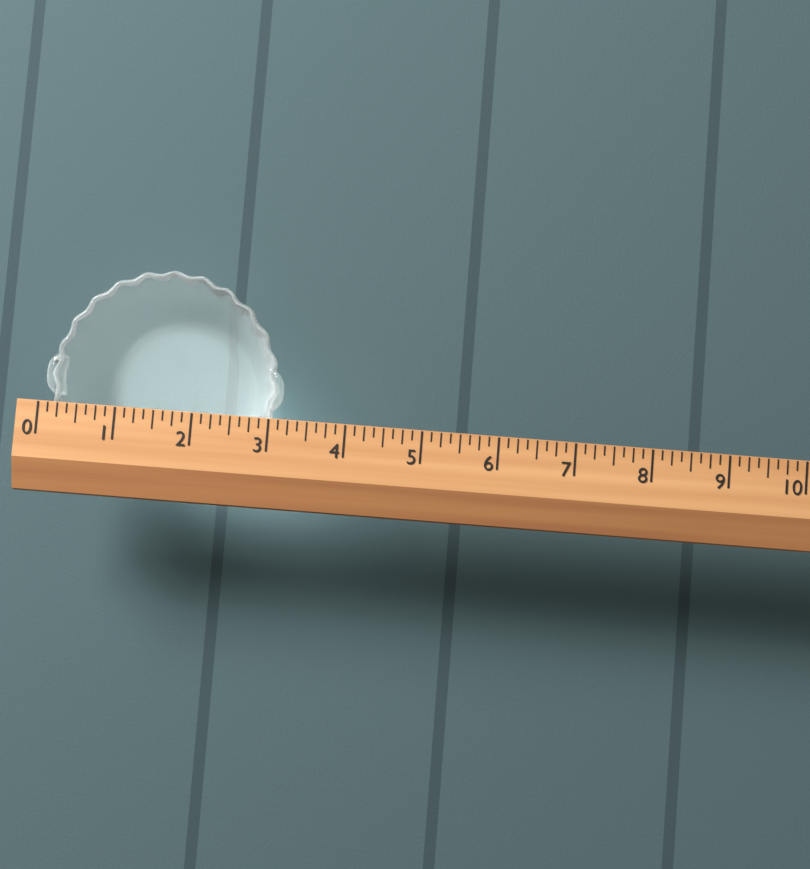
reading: 3.125 (no unit)
